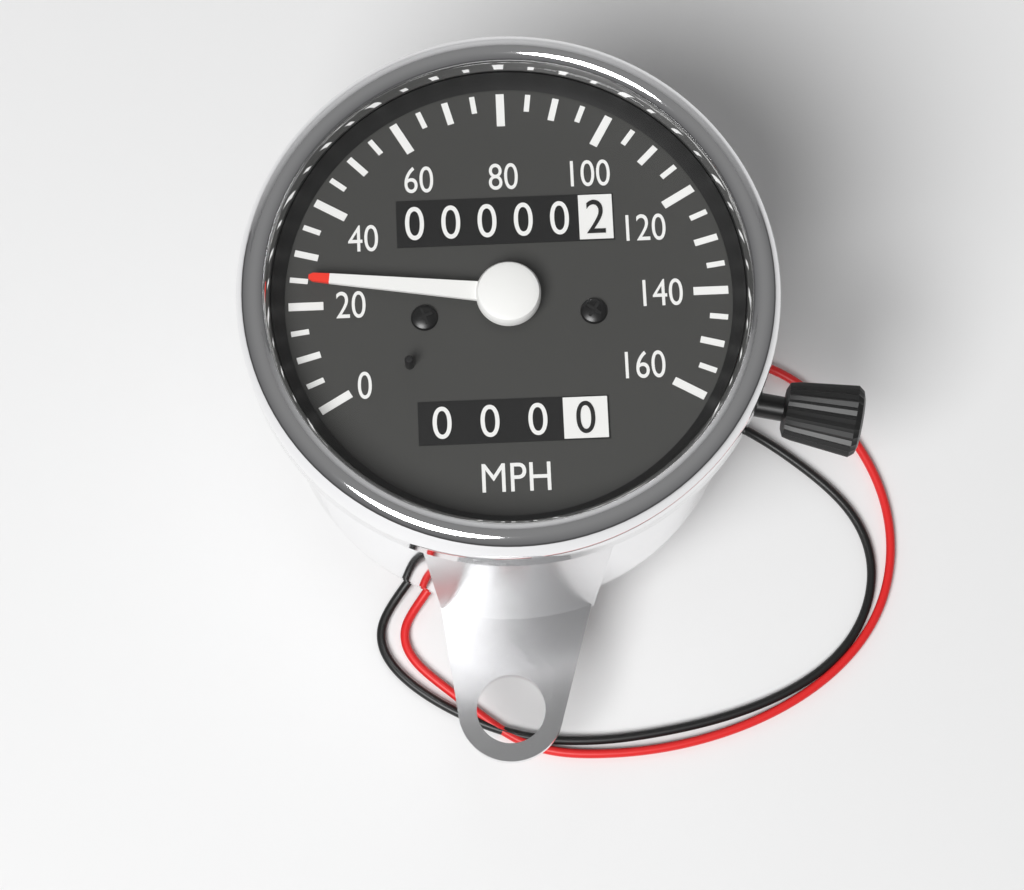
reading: 25 mph
